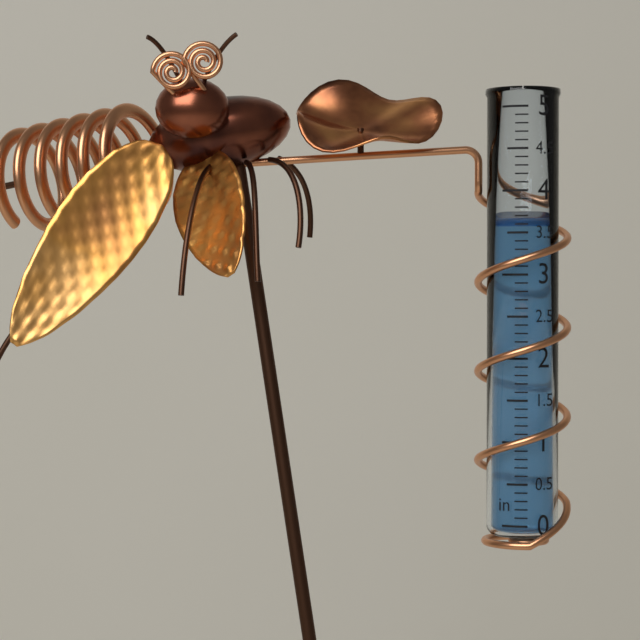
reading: 3.6 in
